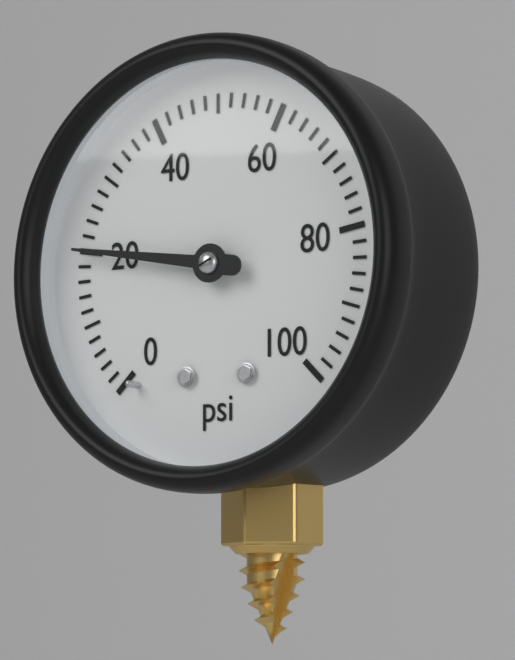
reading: 20 psi
